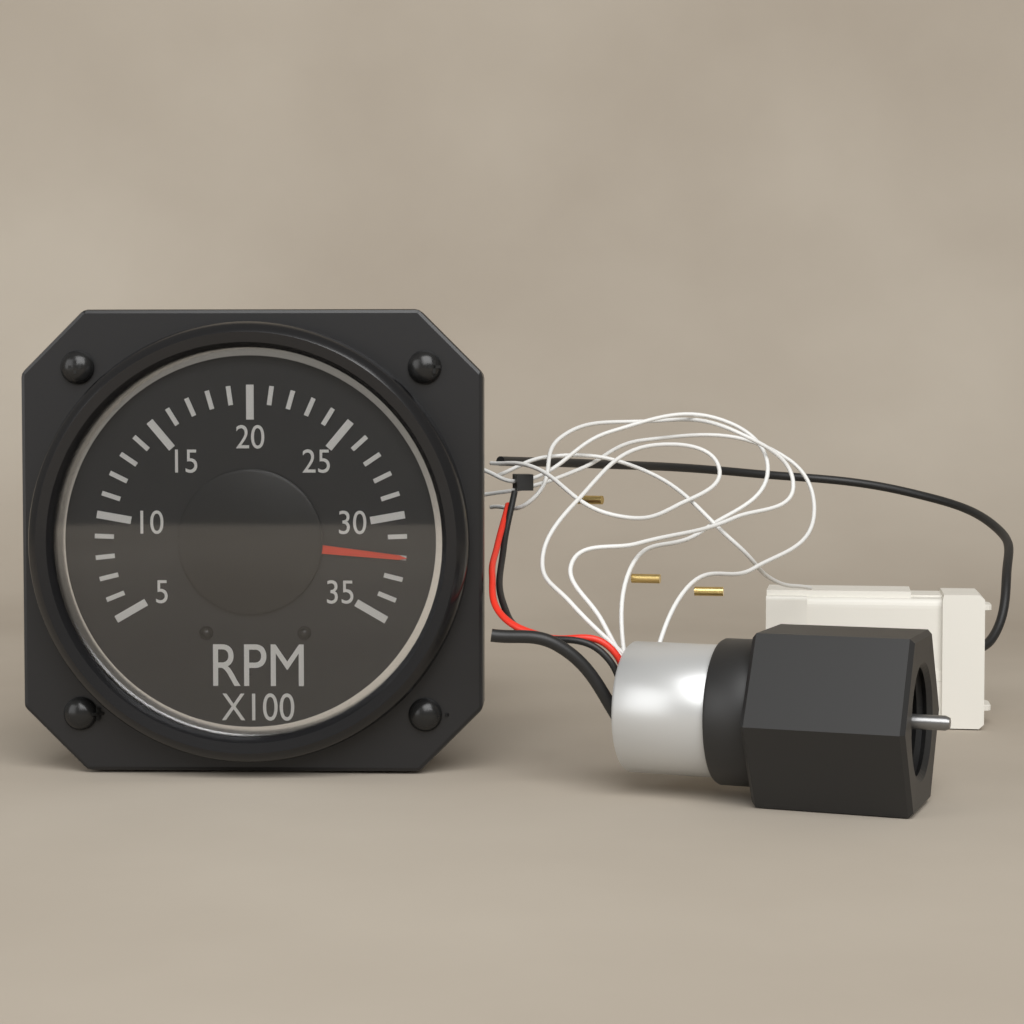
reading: 32 RPM x100
